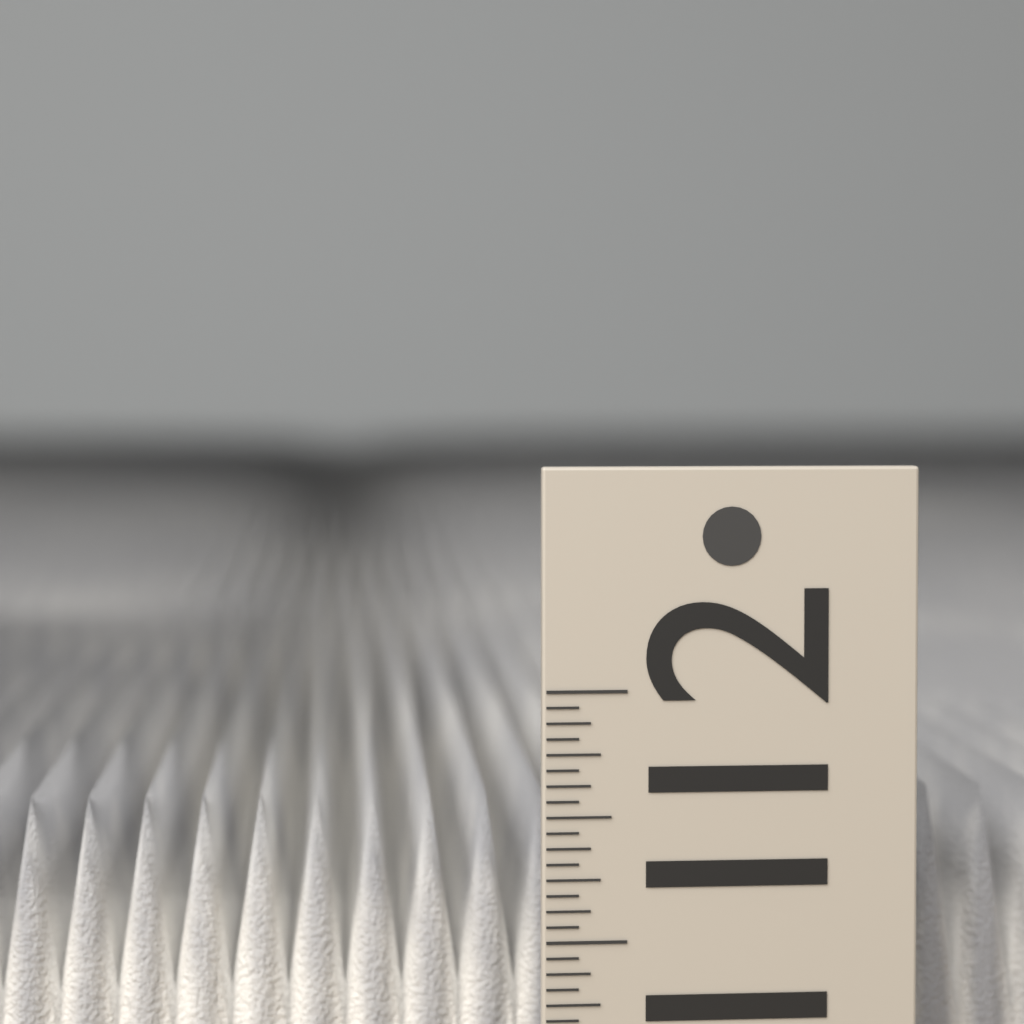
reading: 11.5000 (no unit)
